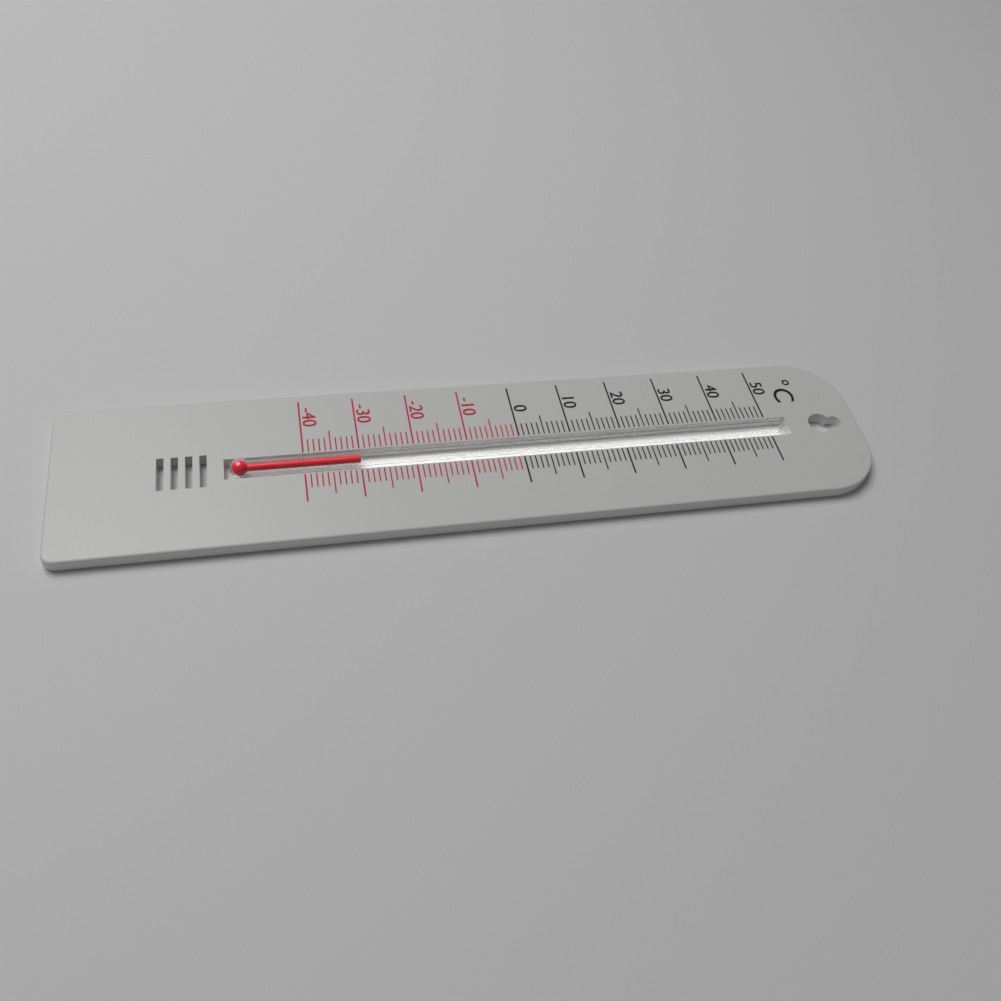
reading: -30 °C
